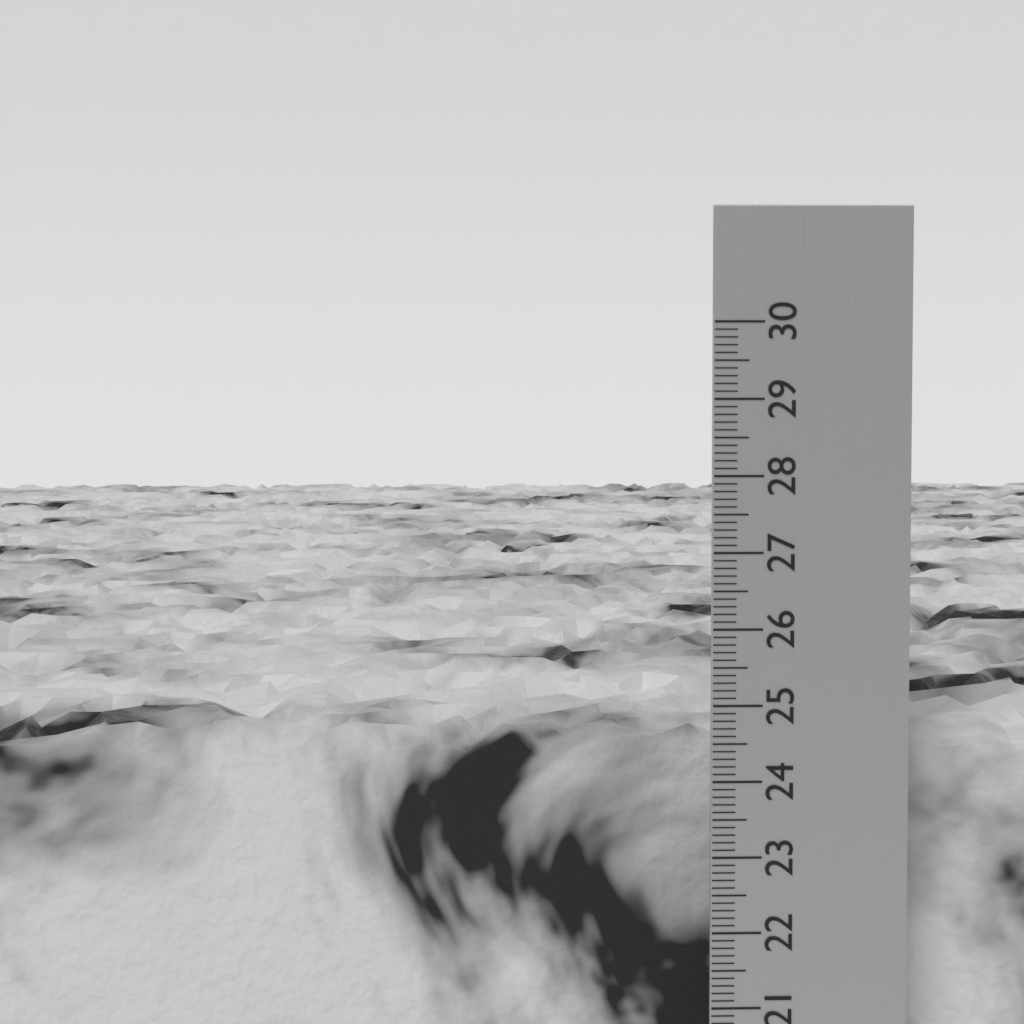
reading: 24.6 cm
